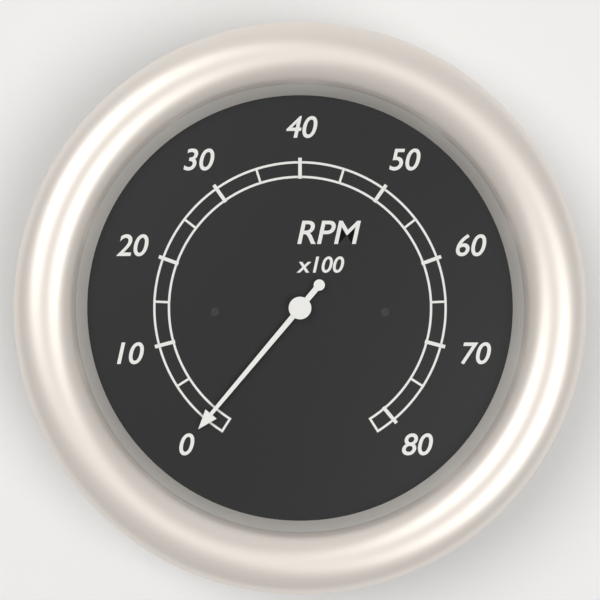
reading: 0 RPM
